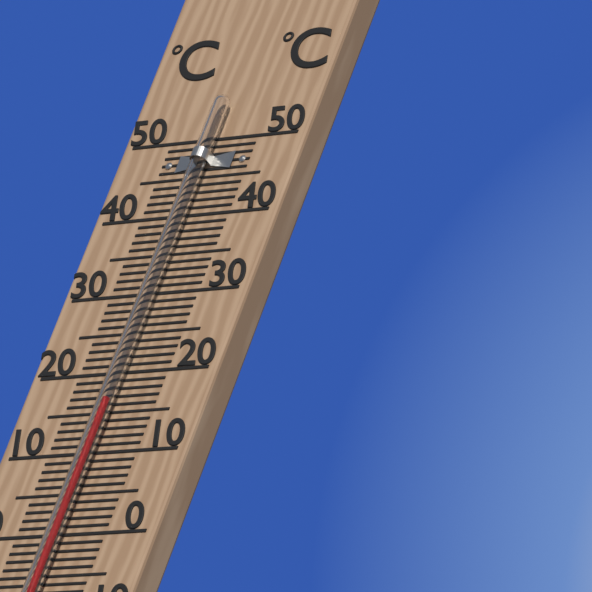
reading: 16 °C
